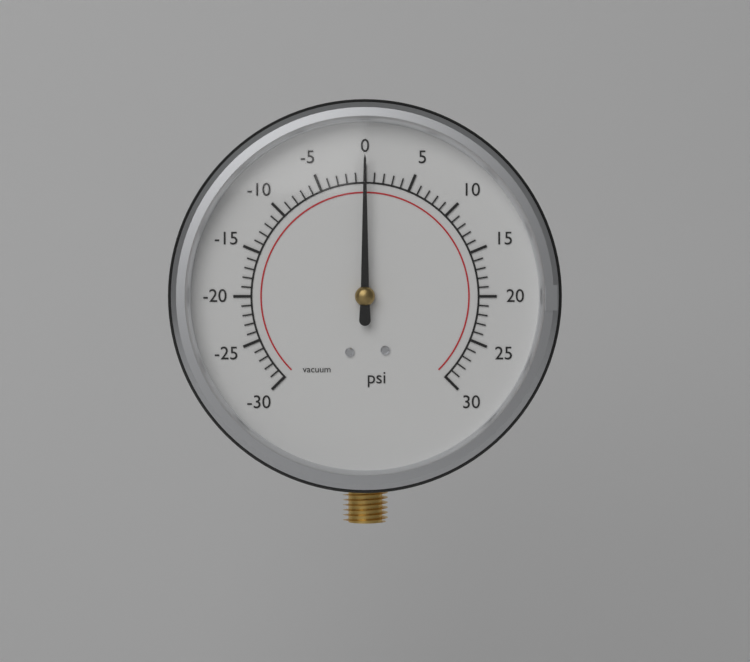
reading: 0 psi
